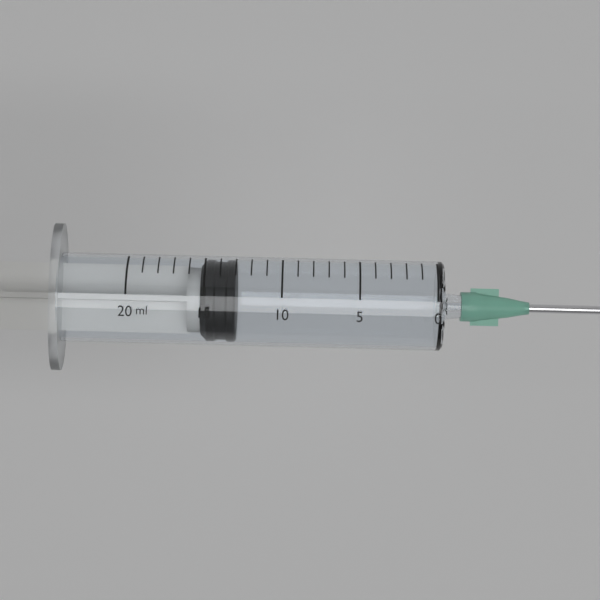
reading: 13 ml
